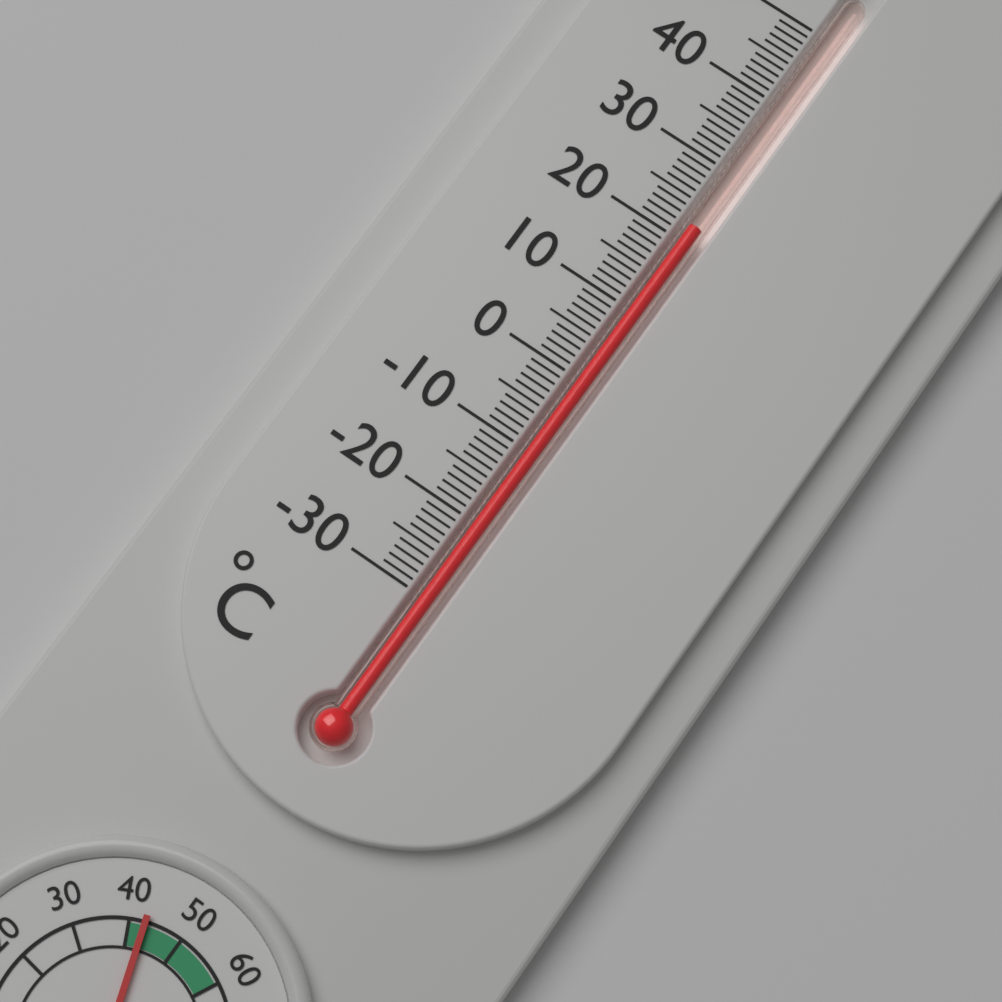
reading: 22 °C
